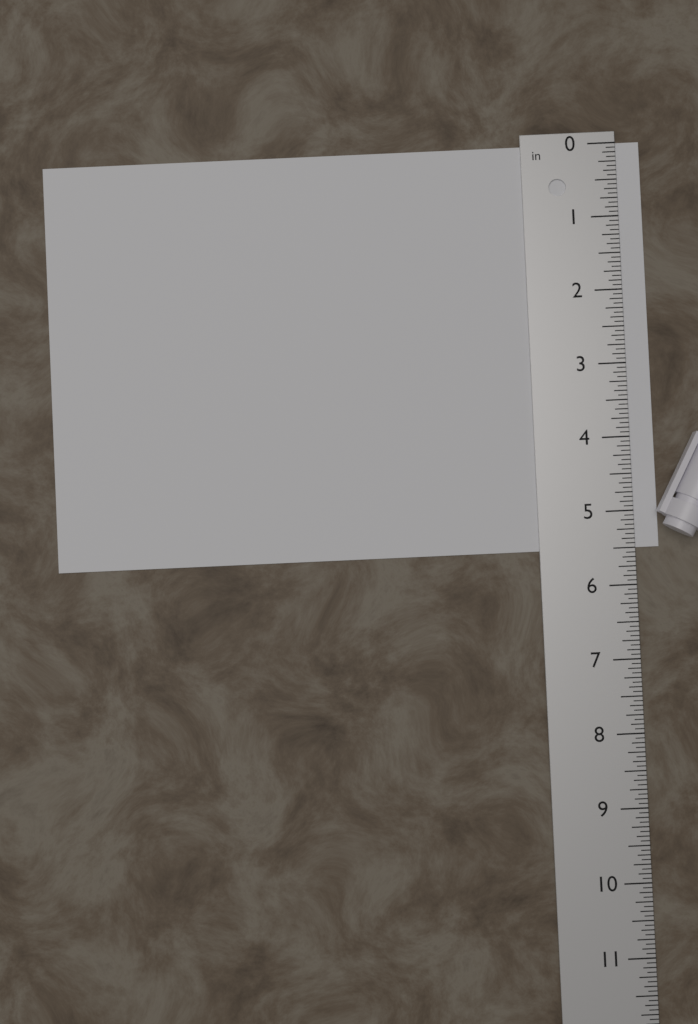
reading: 5.5000 in
